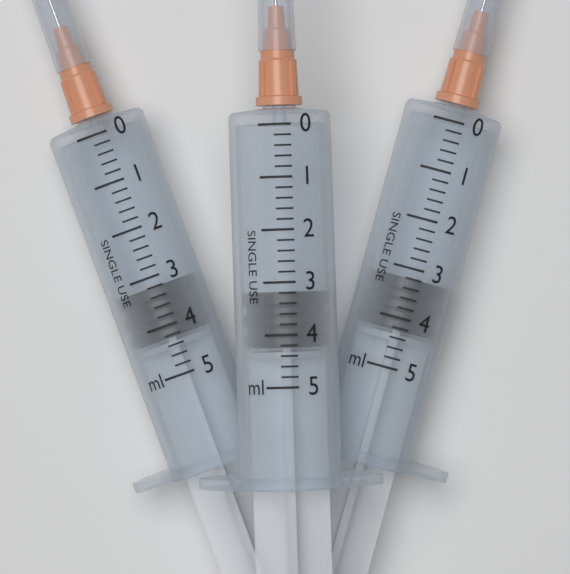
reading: 3.2 ml
